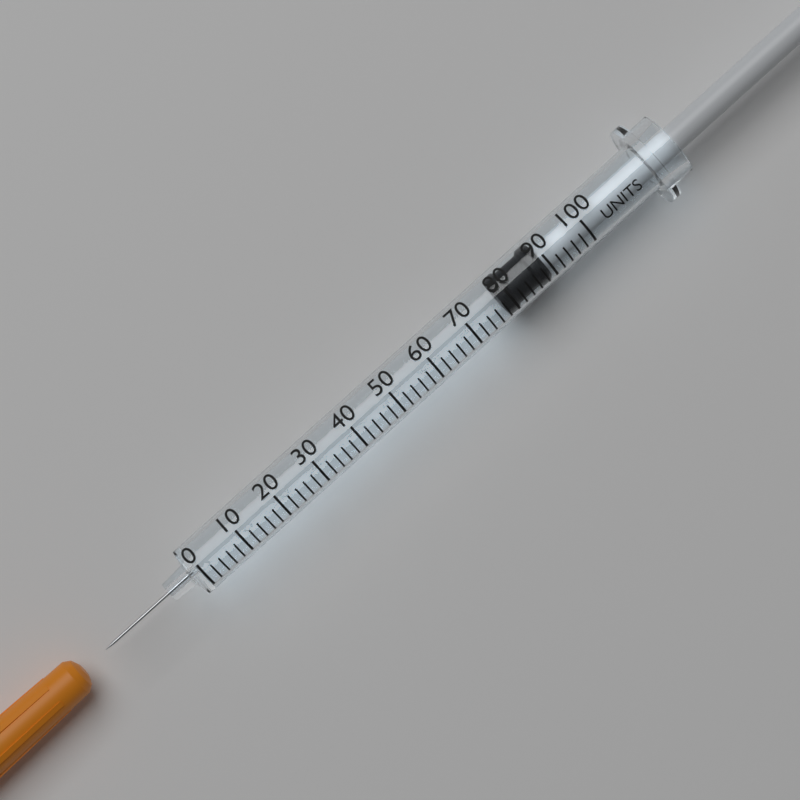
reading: 78 units
